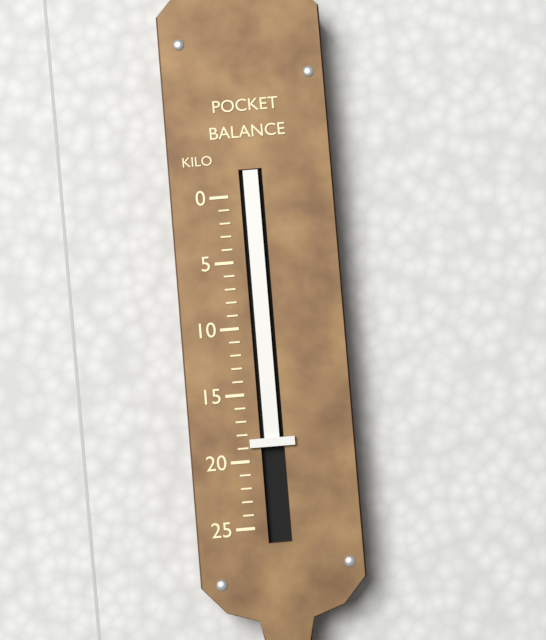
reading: 19 kg
